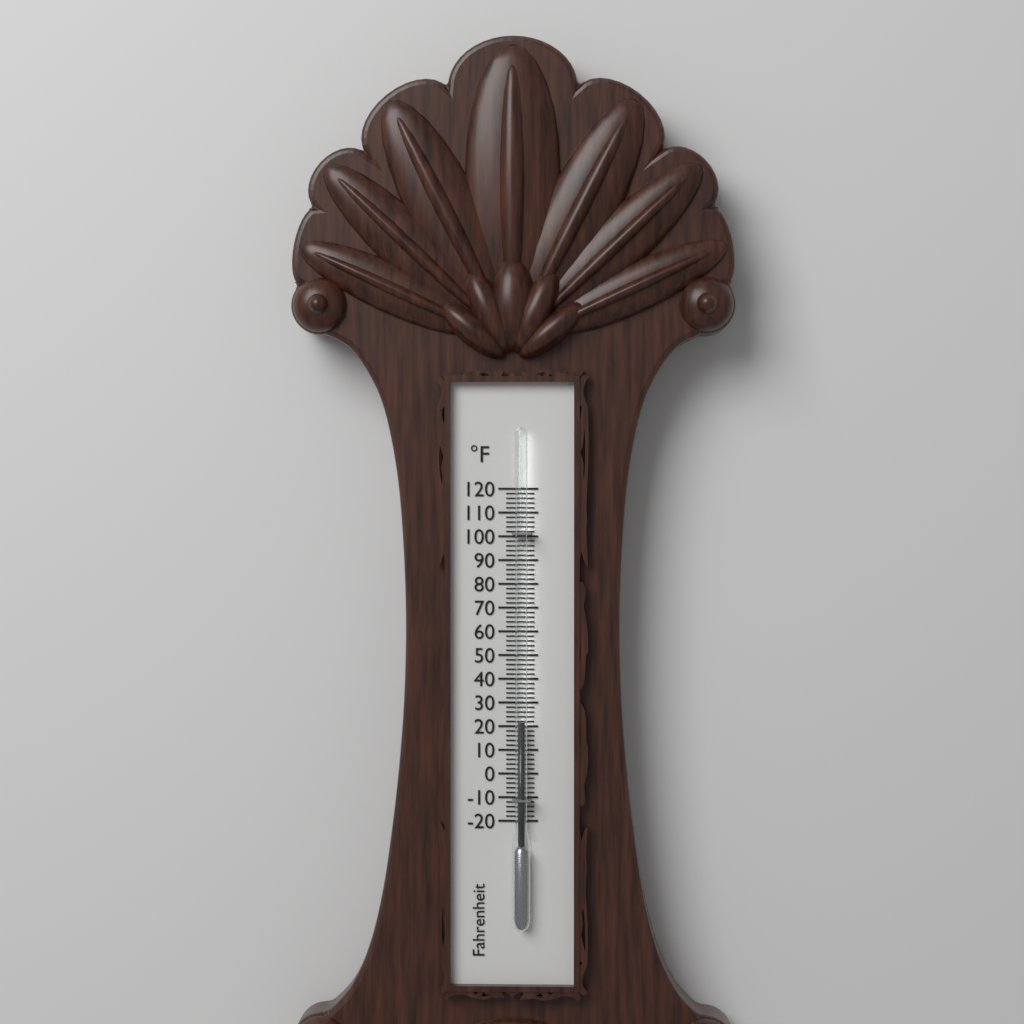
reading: 22 °F
